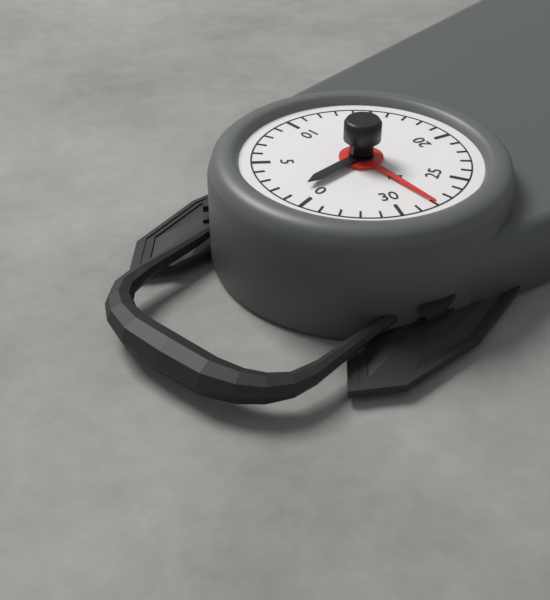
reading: 28 kg
